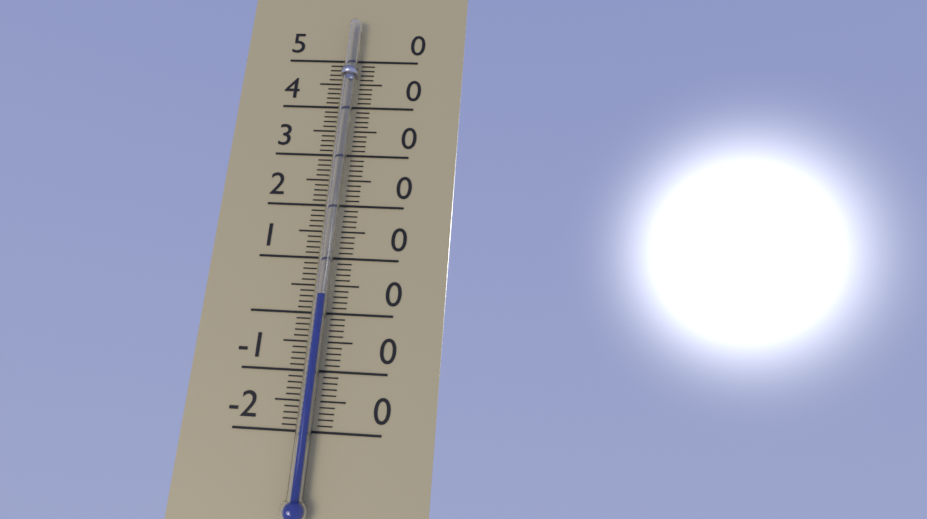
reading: 3 °C
